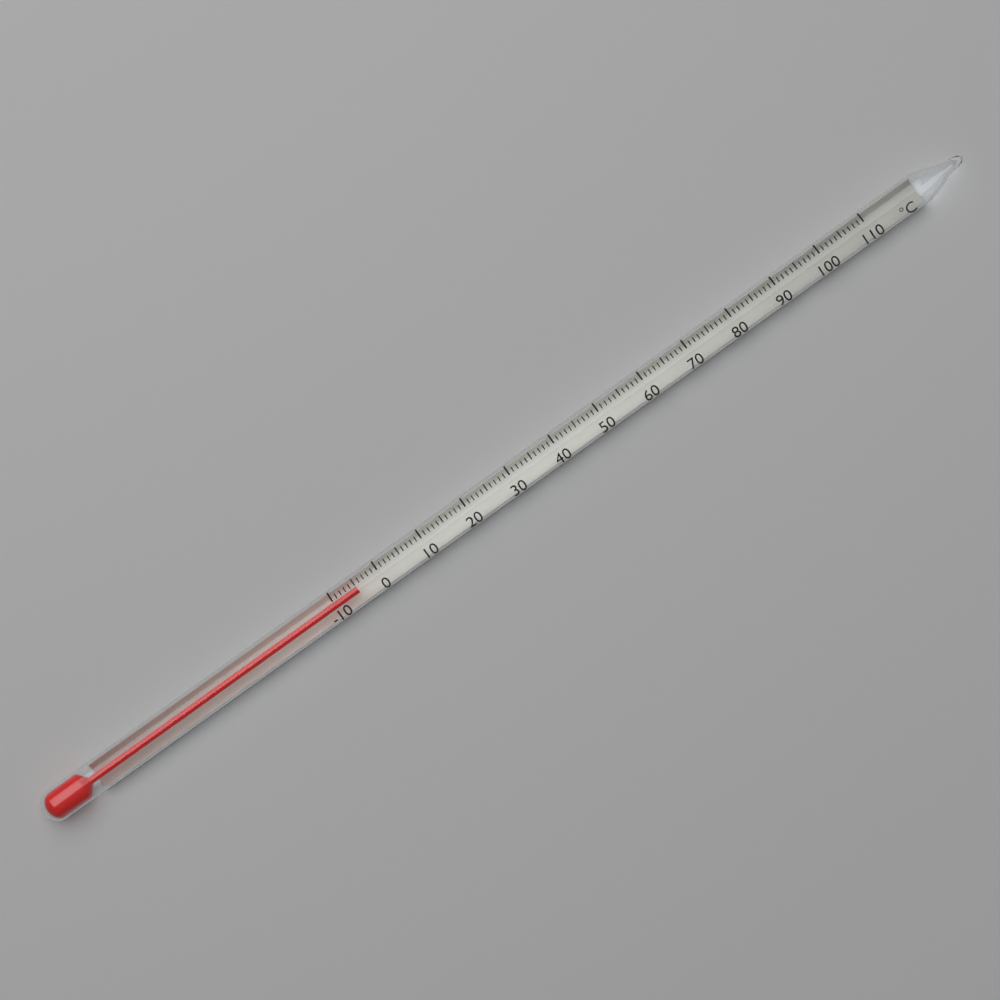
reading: -5 °C
